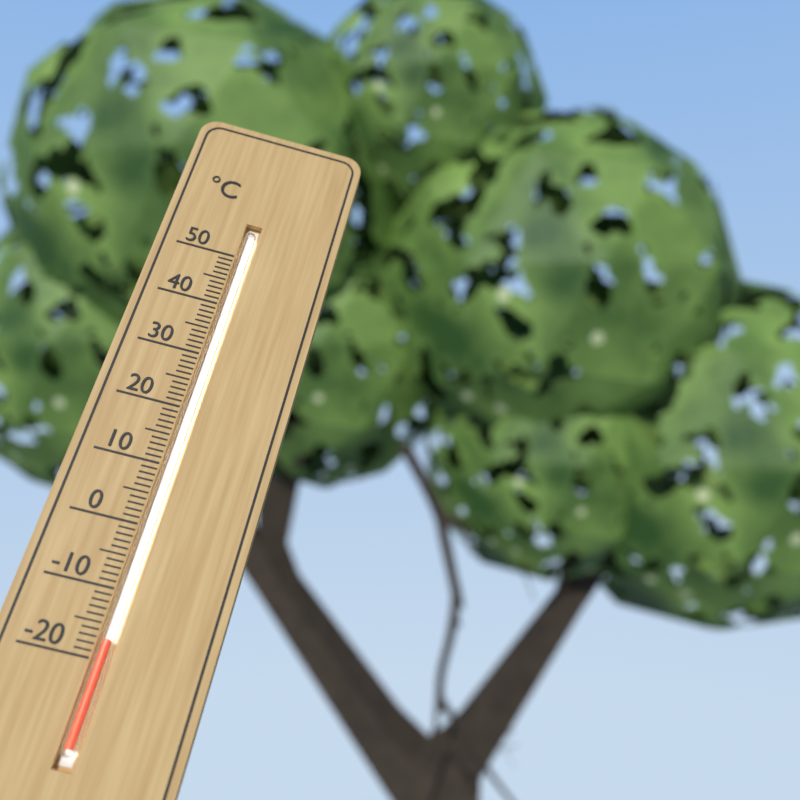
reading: -17 °C
